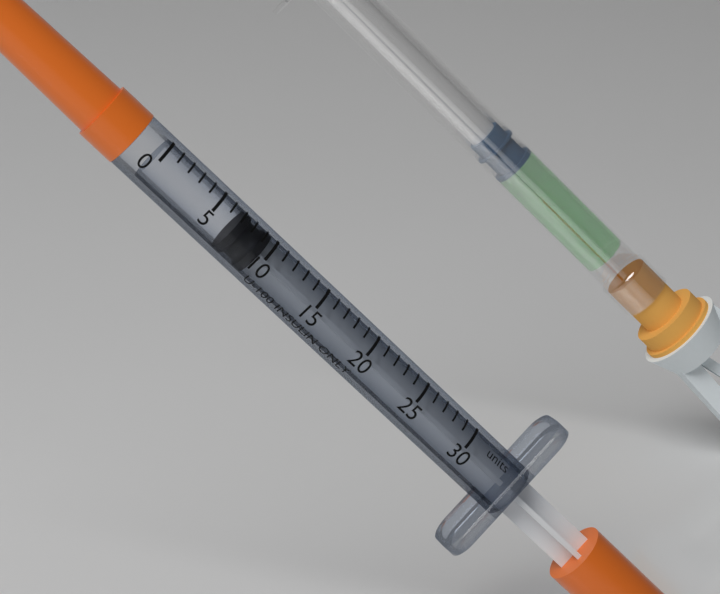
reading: 7 units
